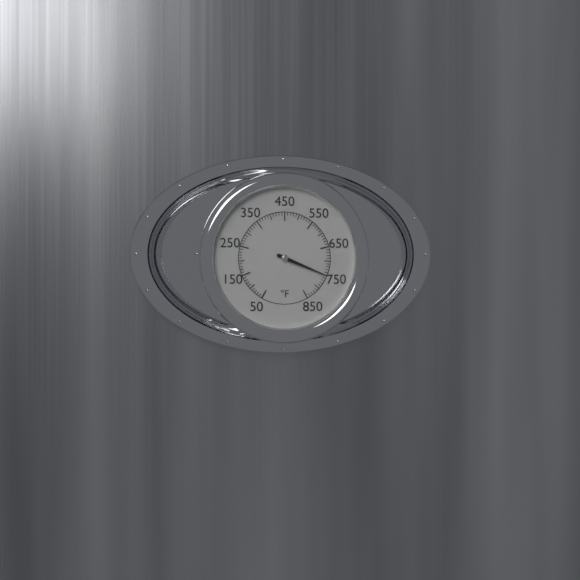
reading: 750 °F
